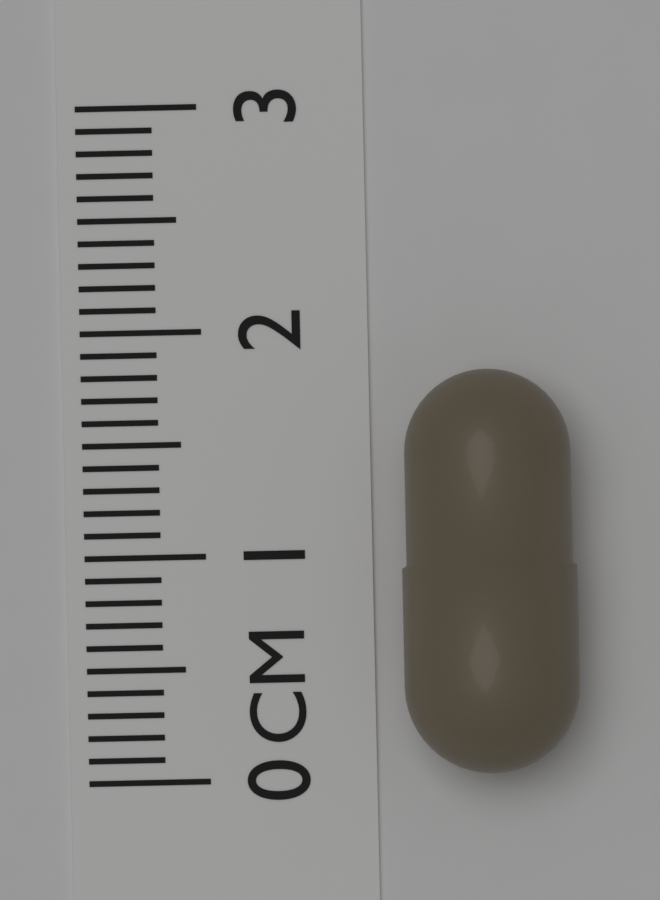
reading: 1.8 cm
